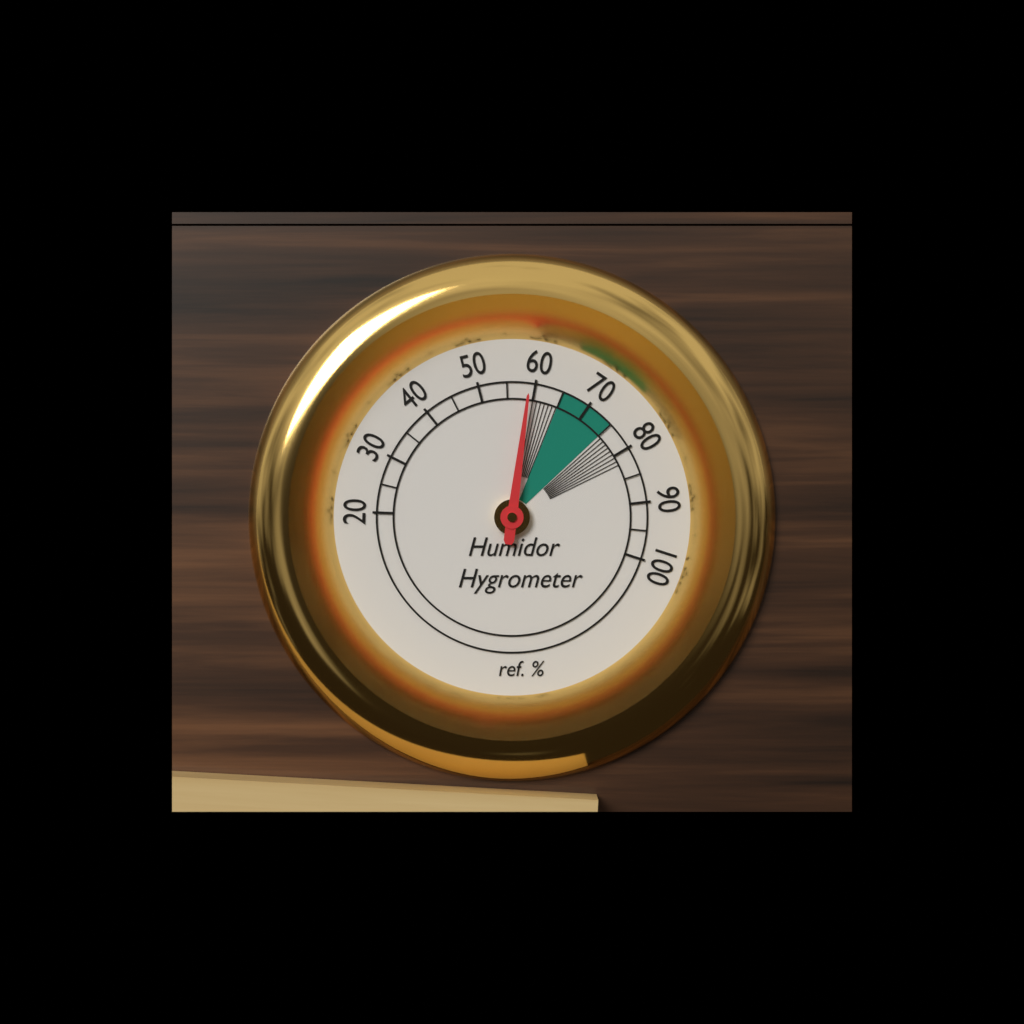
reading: 59 %
